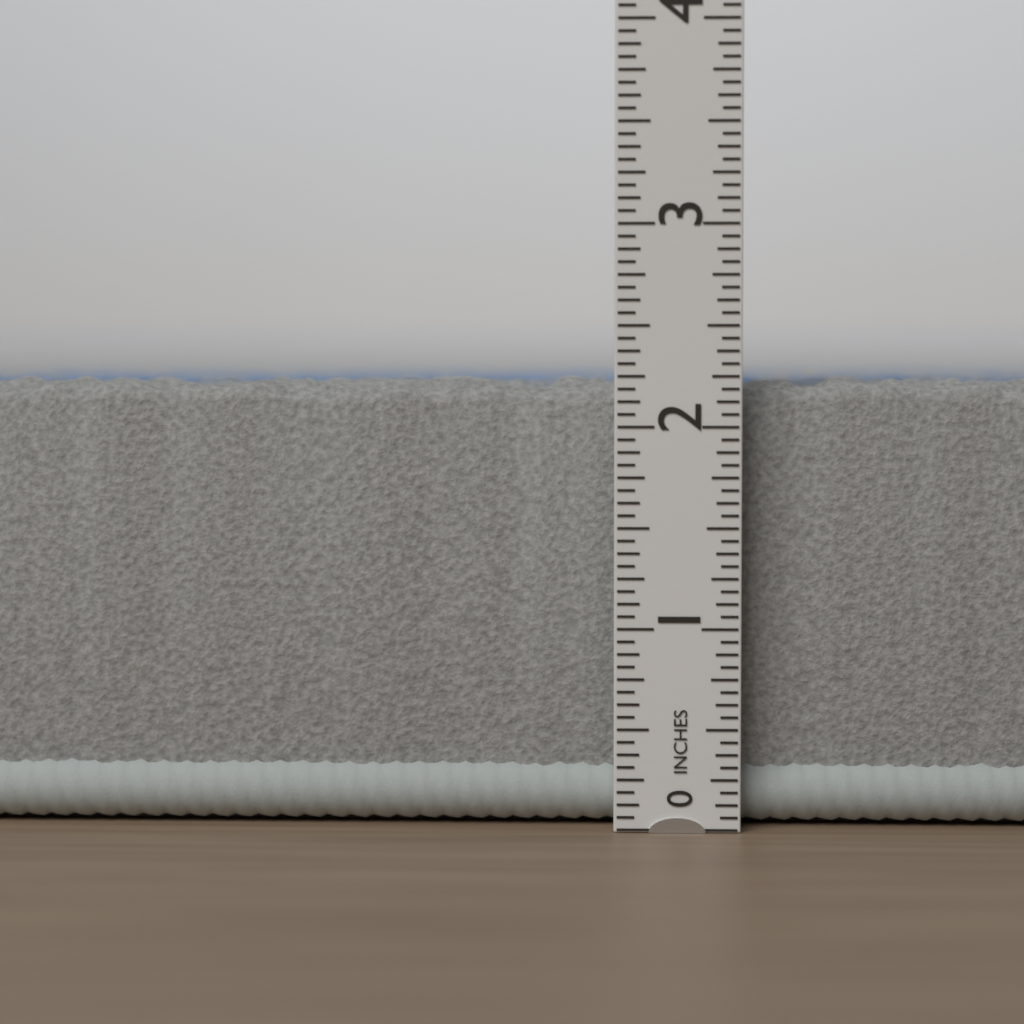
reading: 2.2500 in
